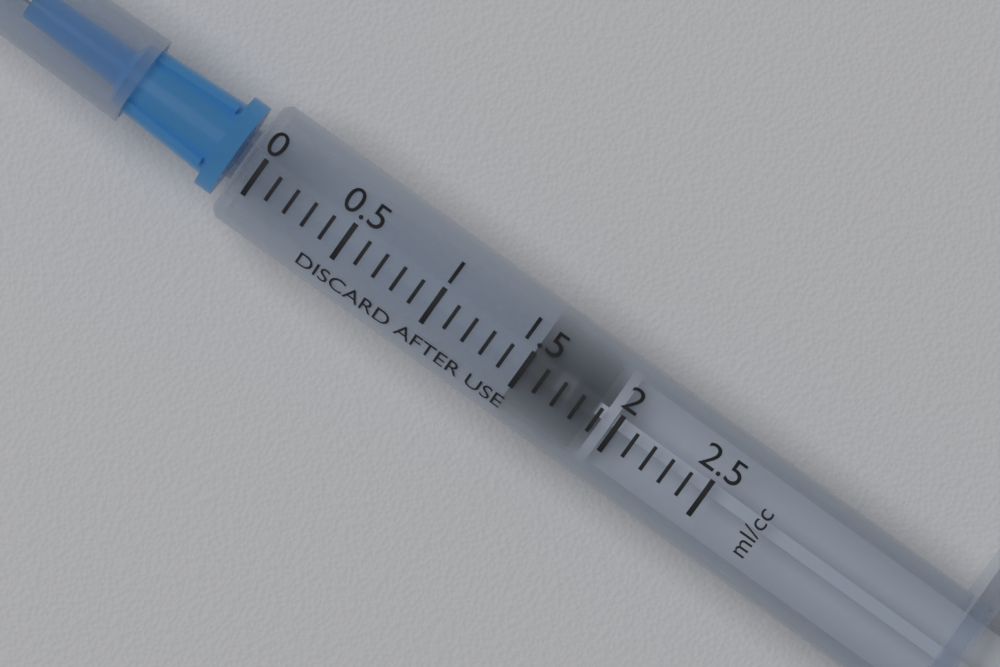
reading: 1.5 ml
